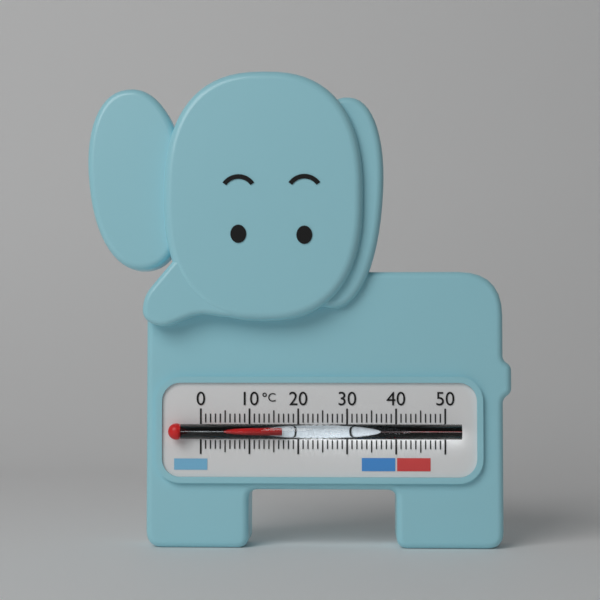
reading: 17 °C
